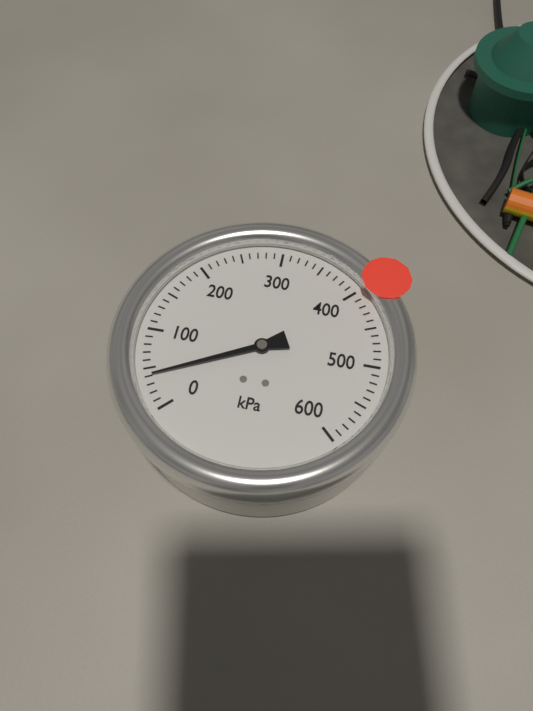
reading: 40 kPa
